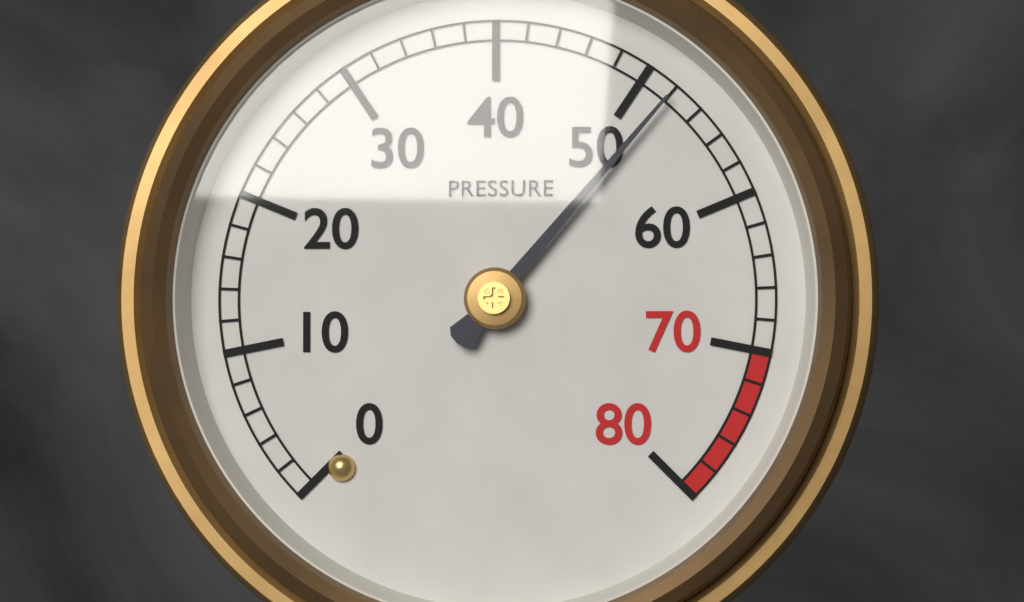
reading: 52 (no unit)
